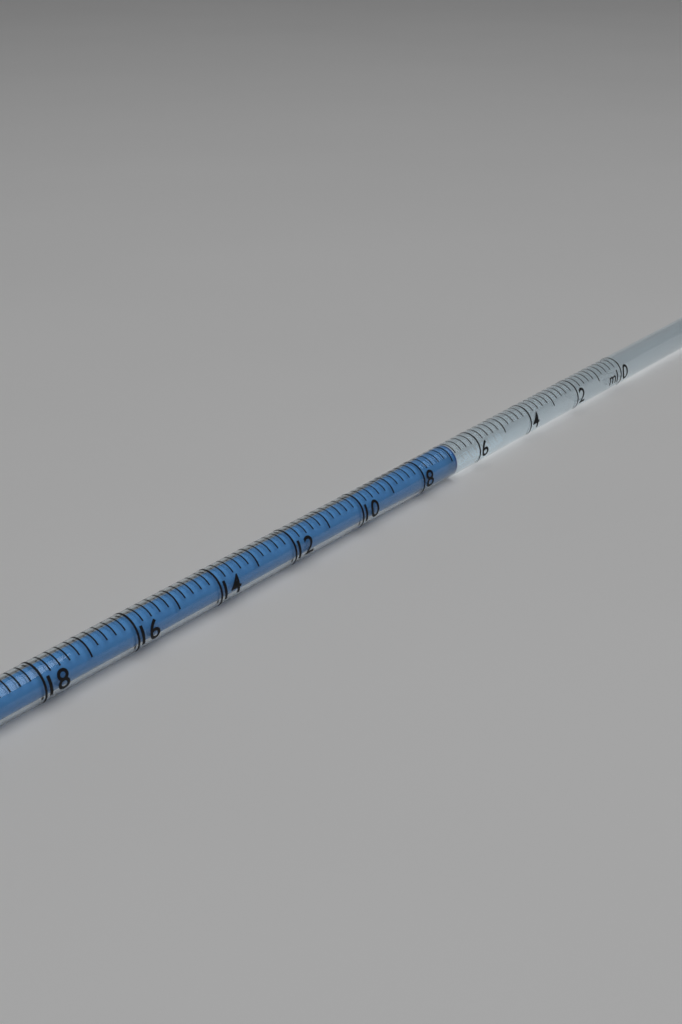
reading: 6.8 ml
